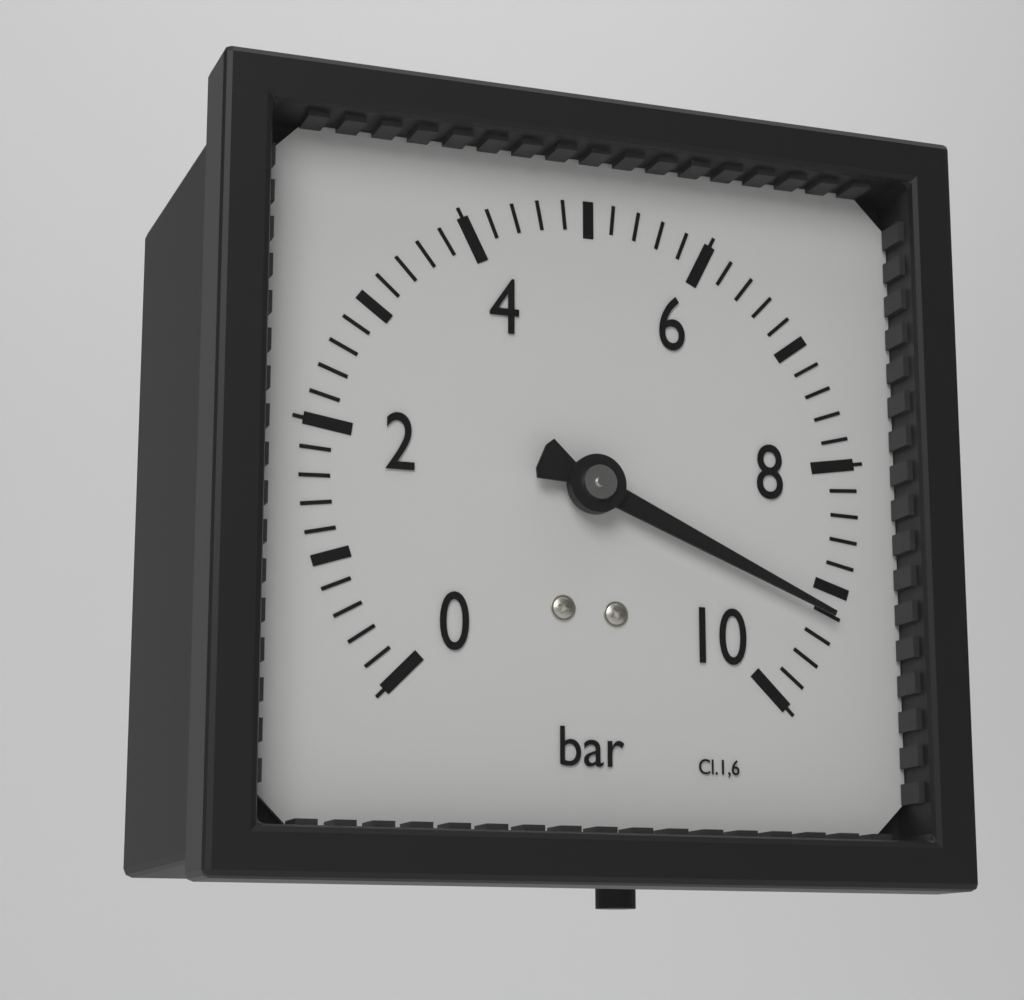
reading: 9.2 bar
